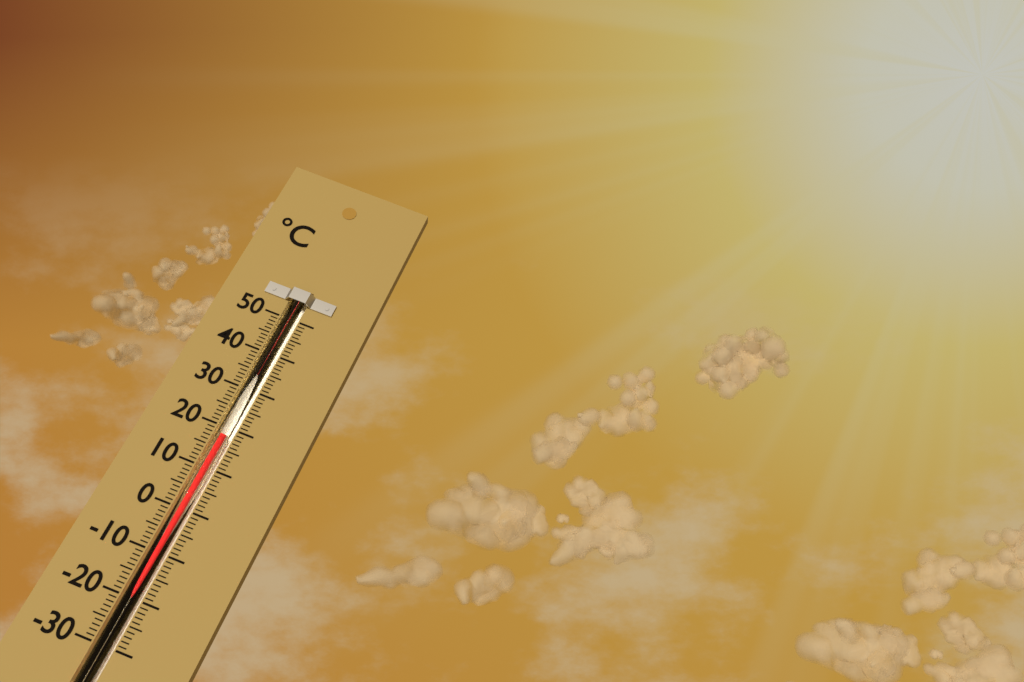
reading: 18 °C
